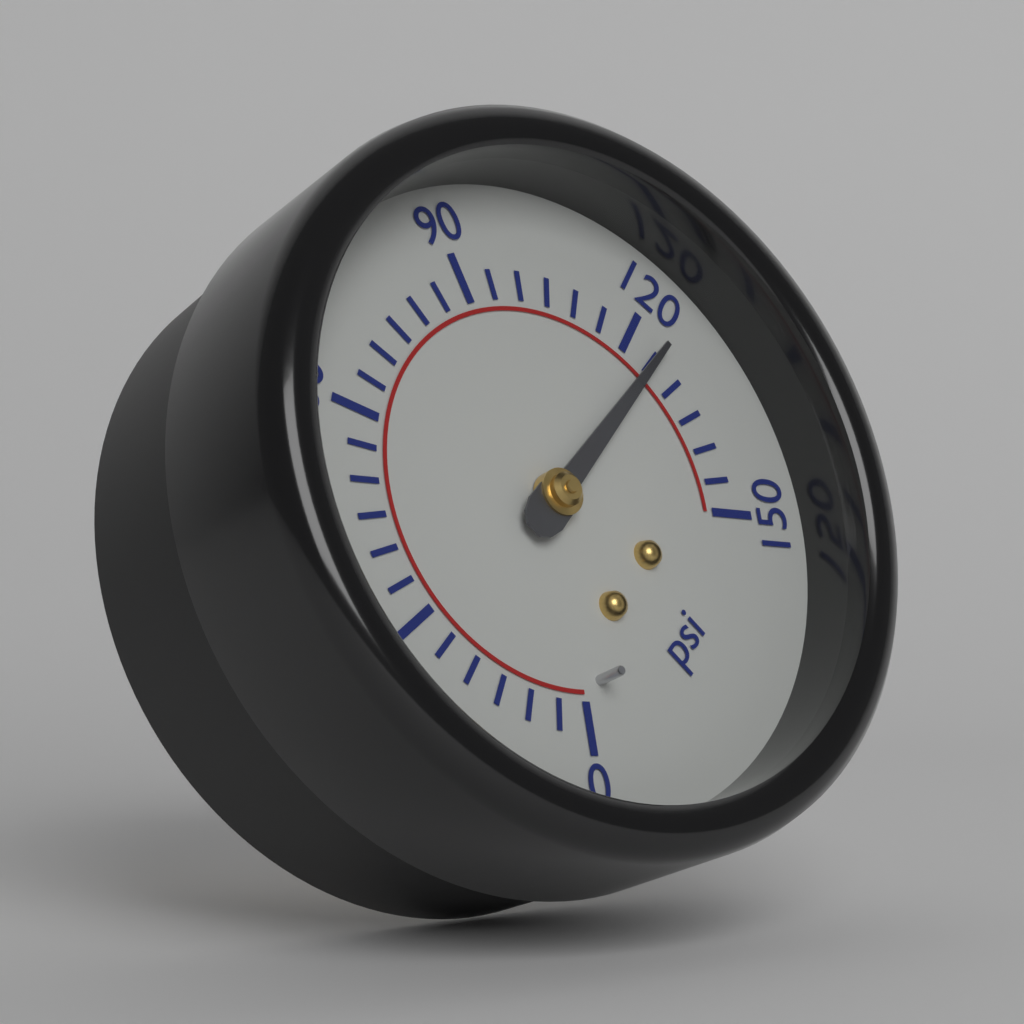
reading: 125 psi
